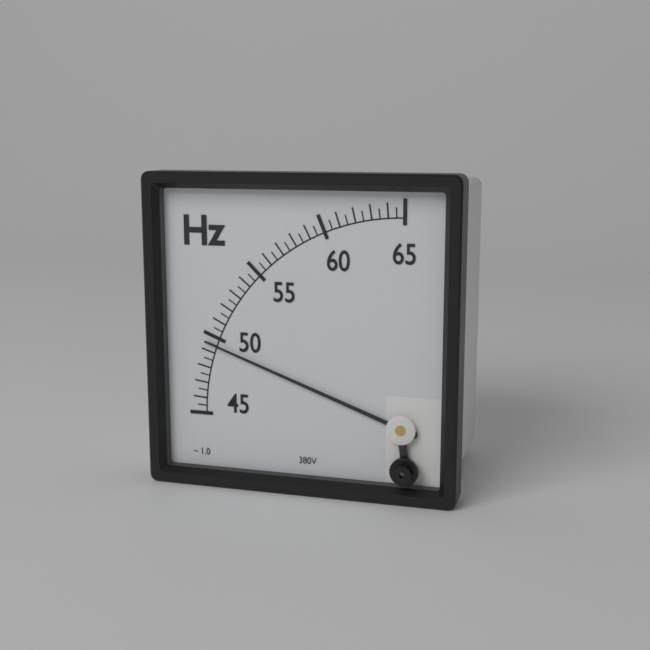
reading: 49.5 Hz
